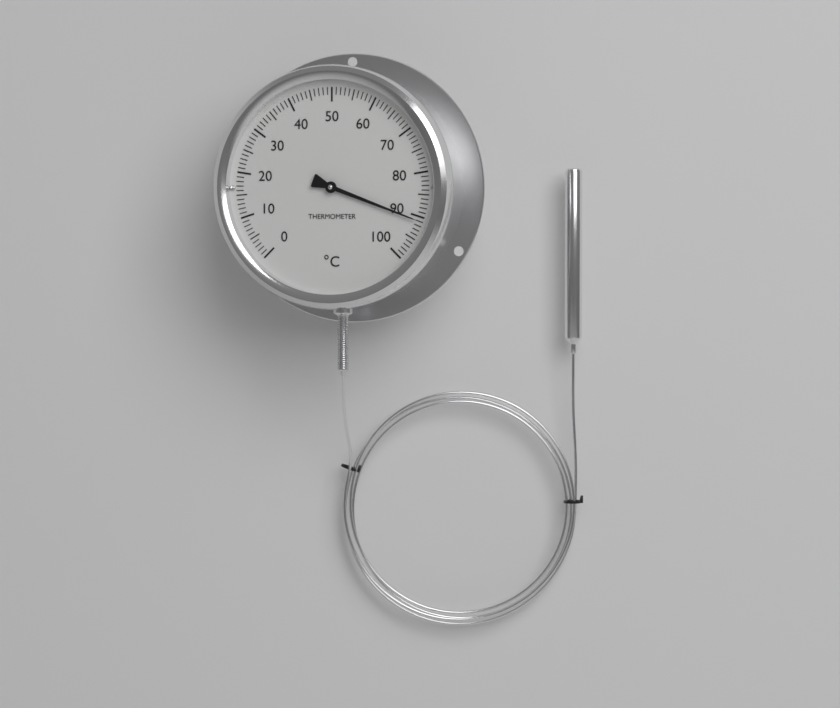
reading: 91 °C
